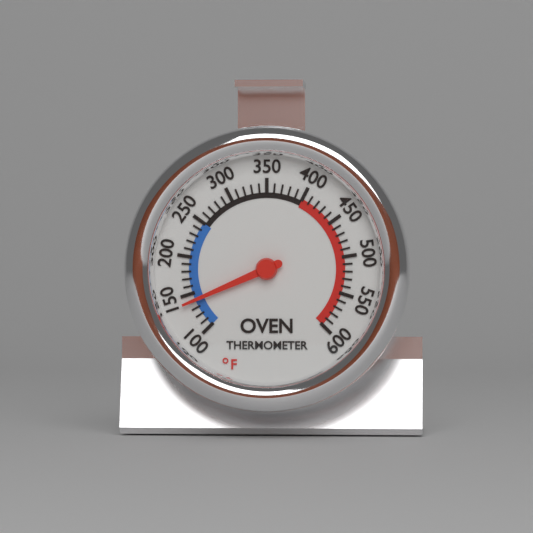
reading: 140 °F
